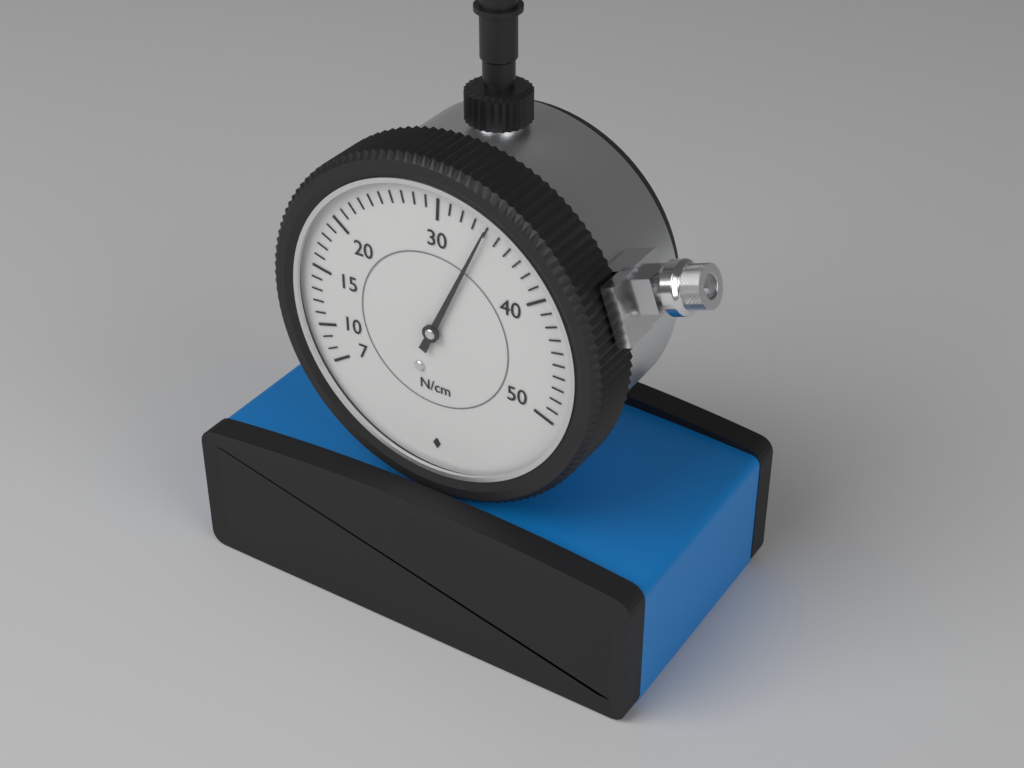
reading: 34 N/cm
